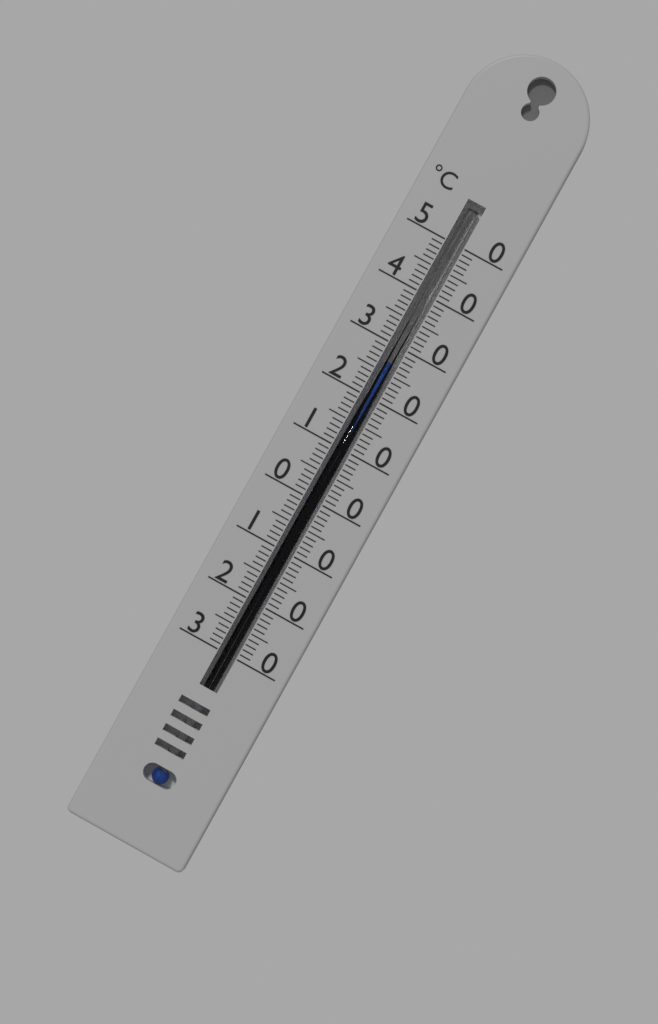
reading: 27 °C
